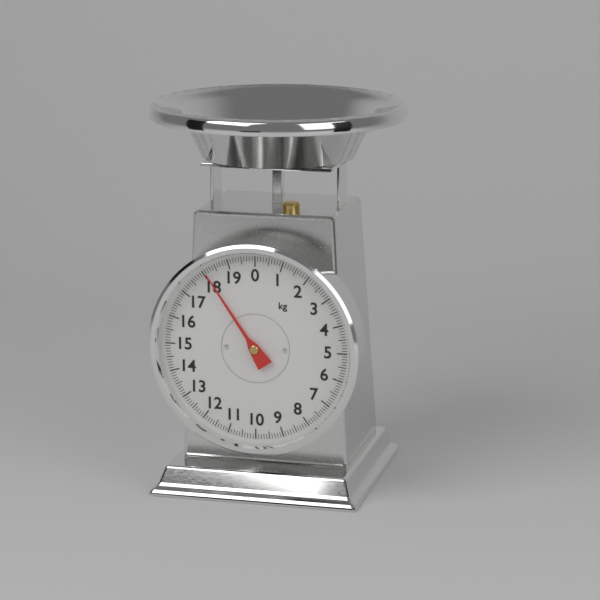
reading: 18.1 kg
